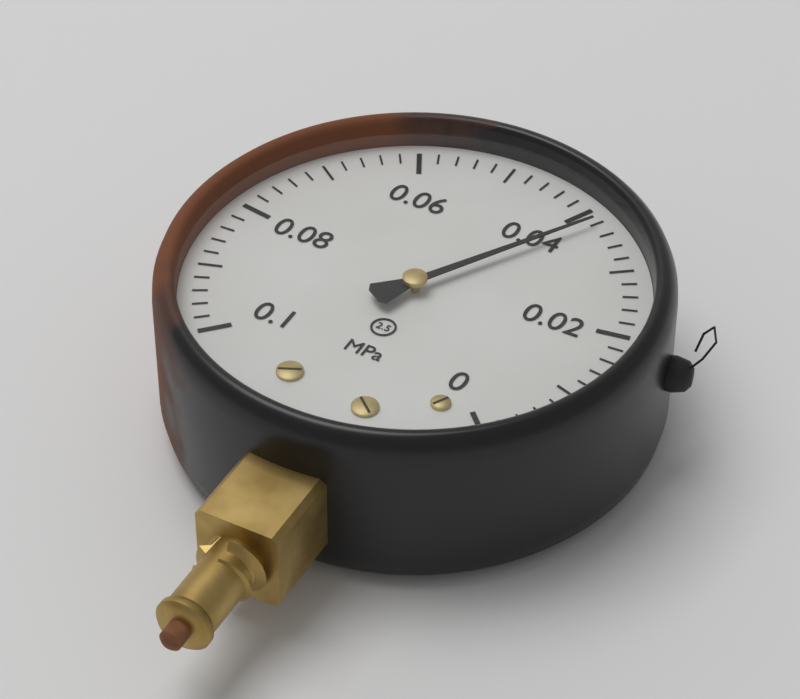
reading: 0.038 MPa
